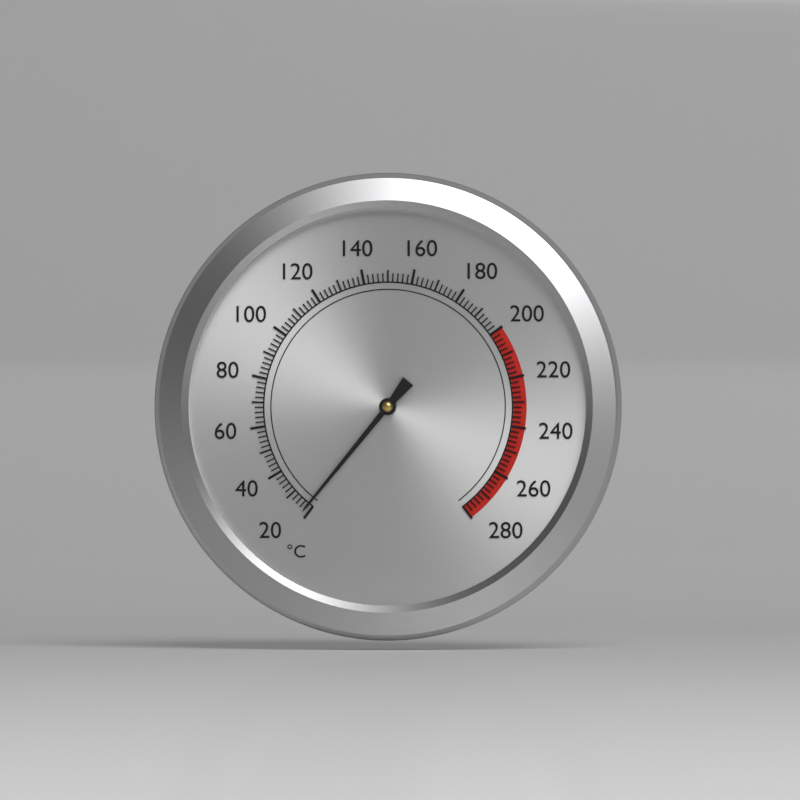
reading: 22 °C
